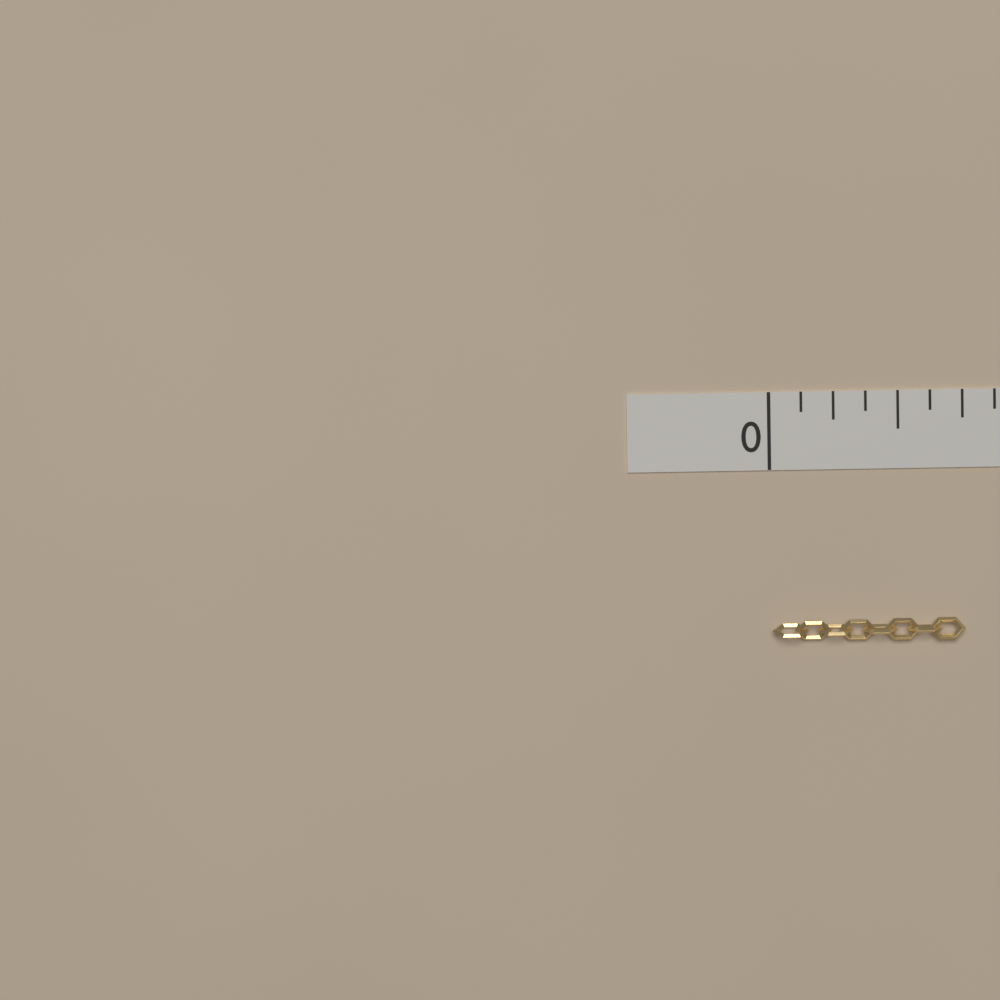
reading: 0.750 in
